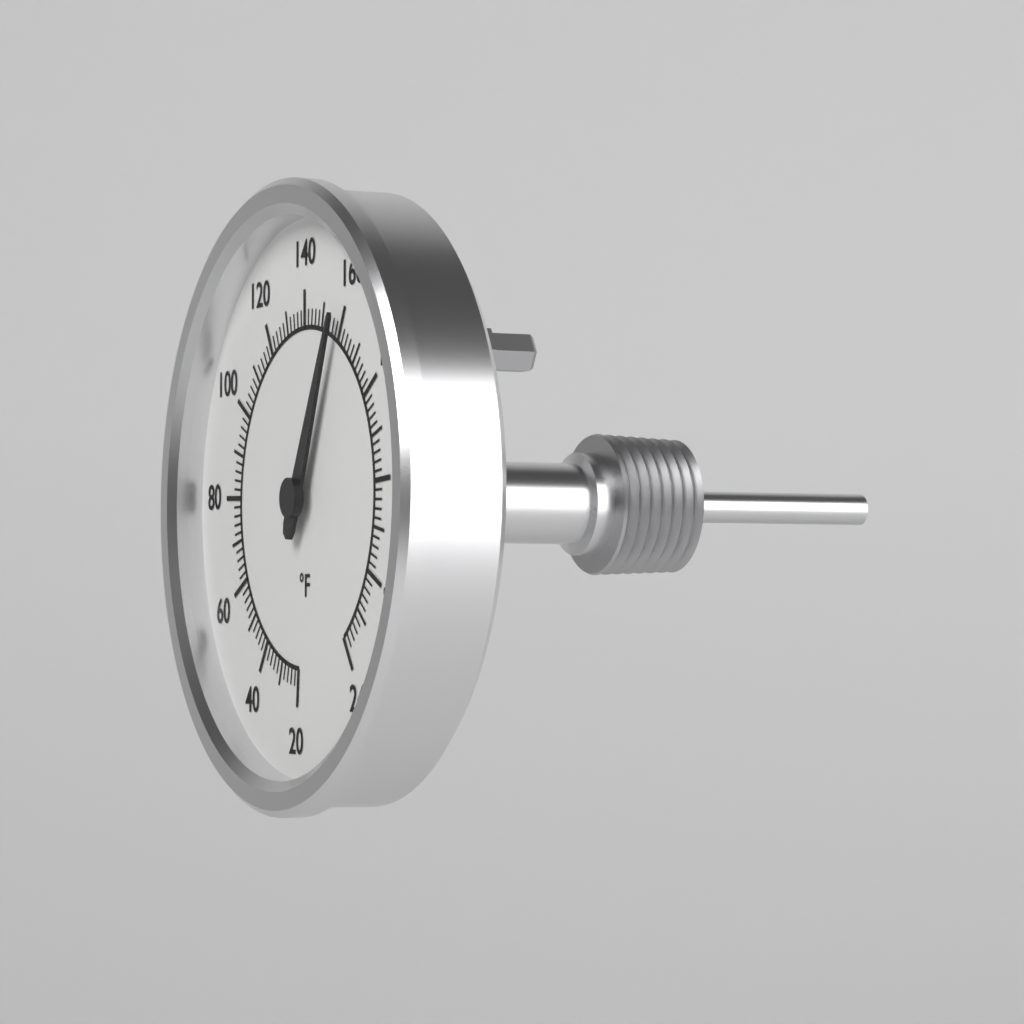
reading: 158 °F
